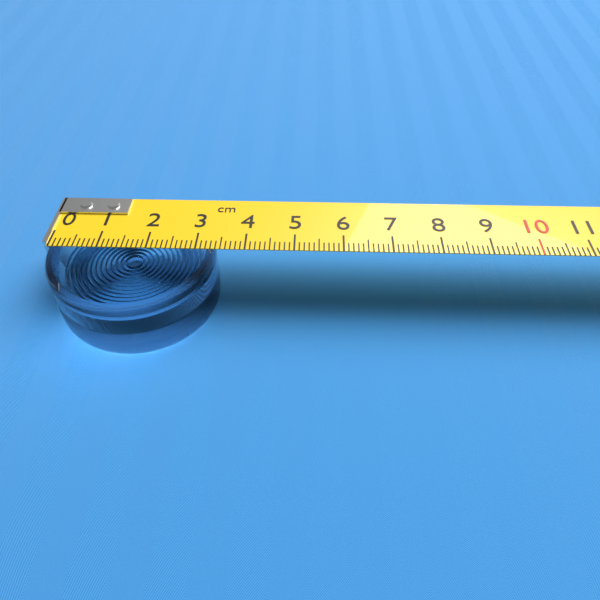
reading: 3.4 cm
